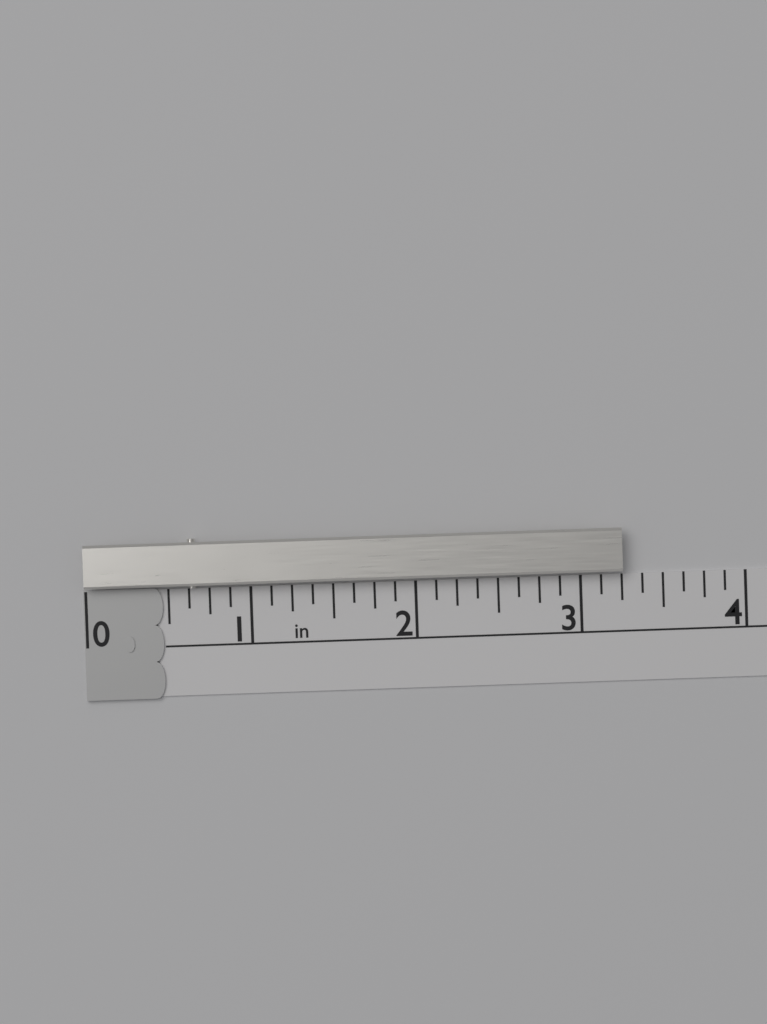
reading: 3.250 in
